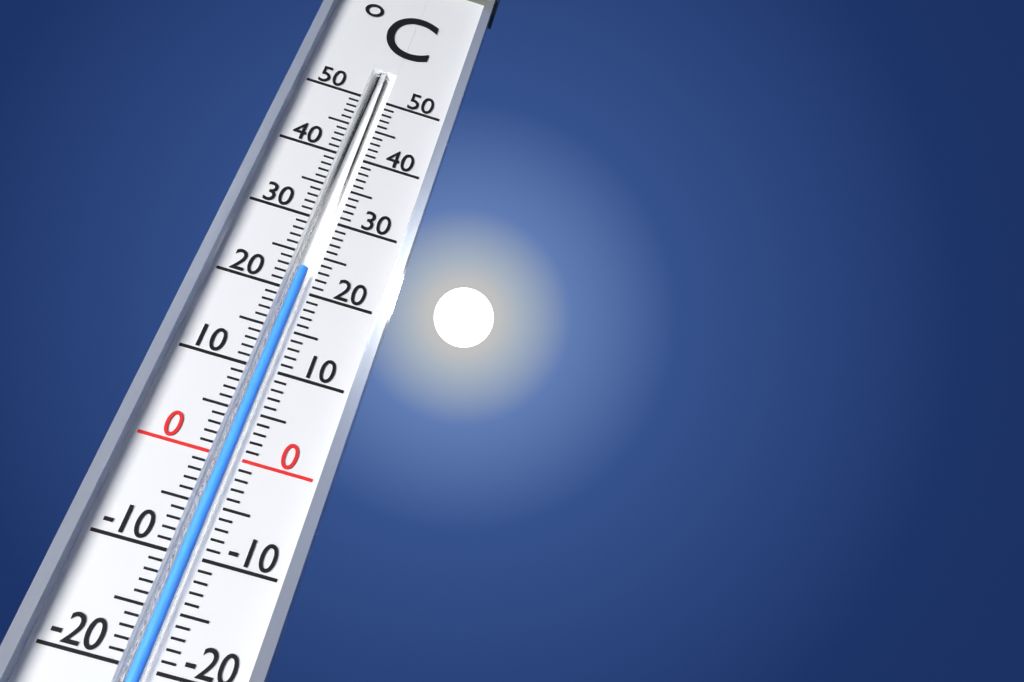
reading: 23 °C
